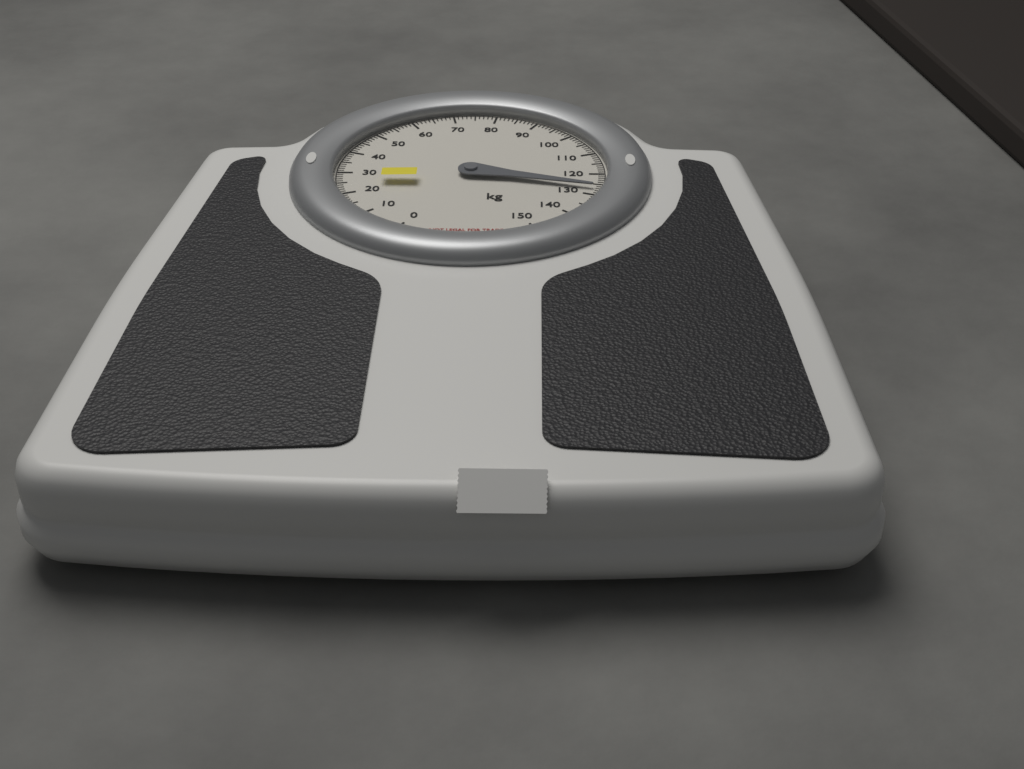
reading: 127 kg
